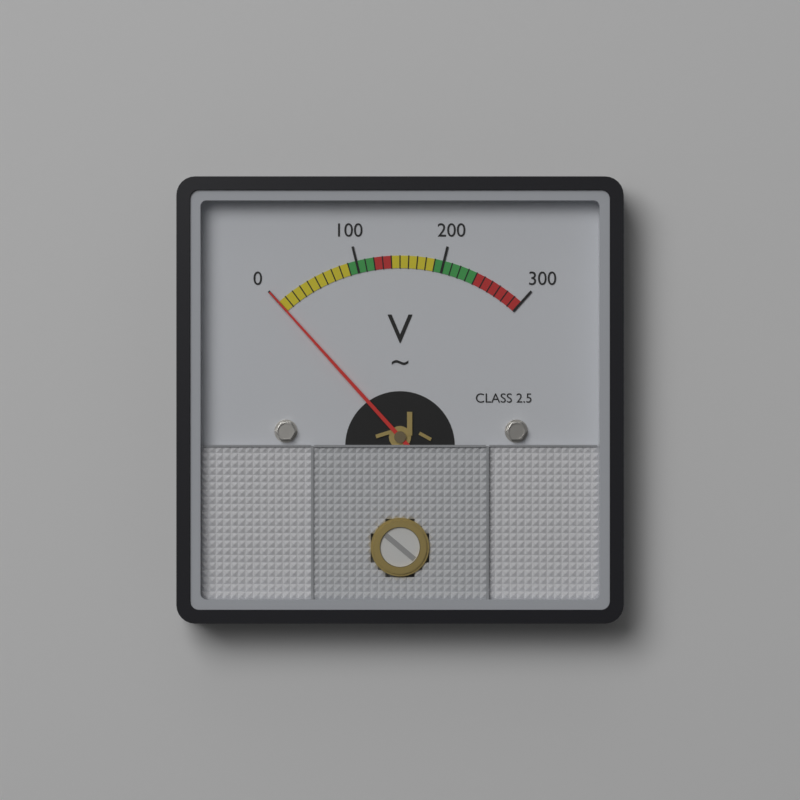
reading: 0 V
